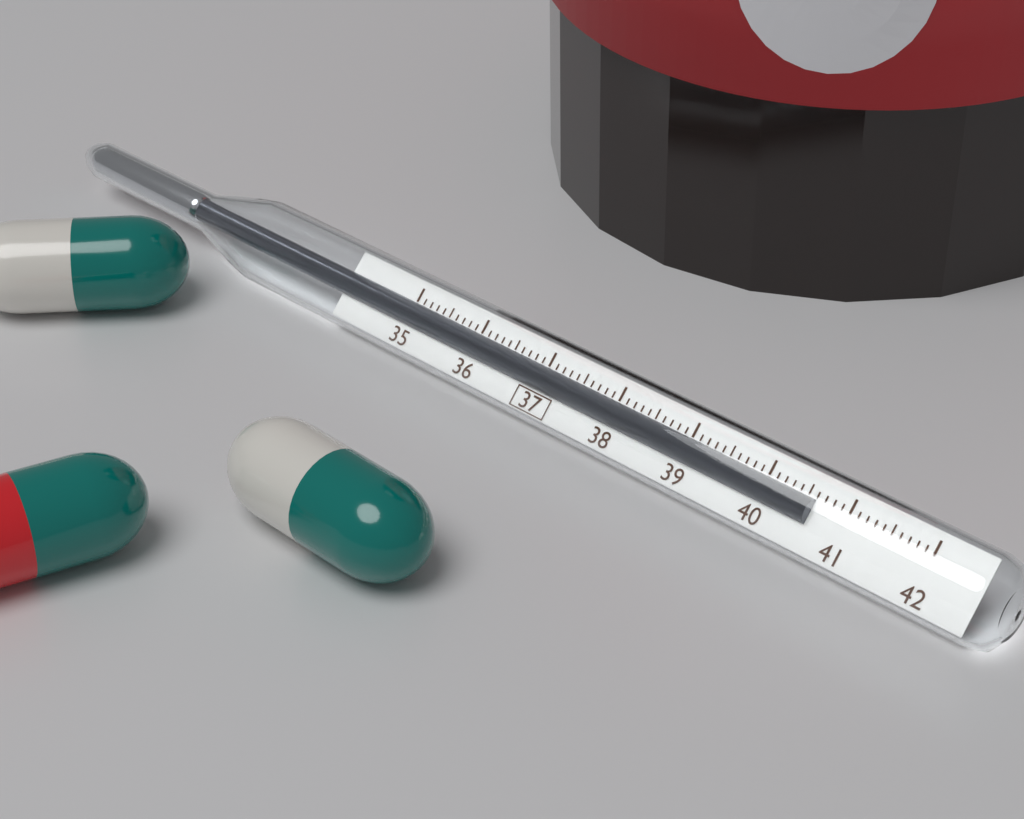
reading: 40.6 (no unit)
